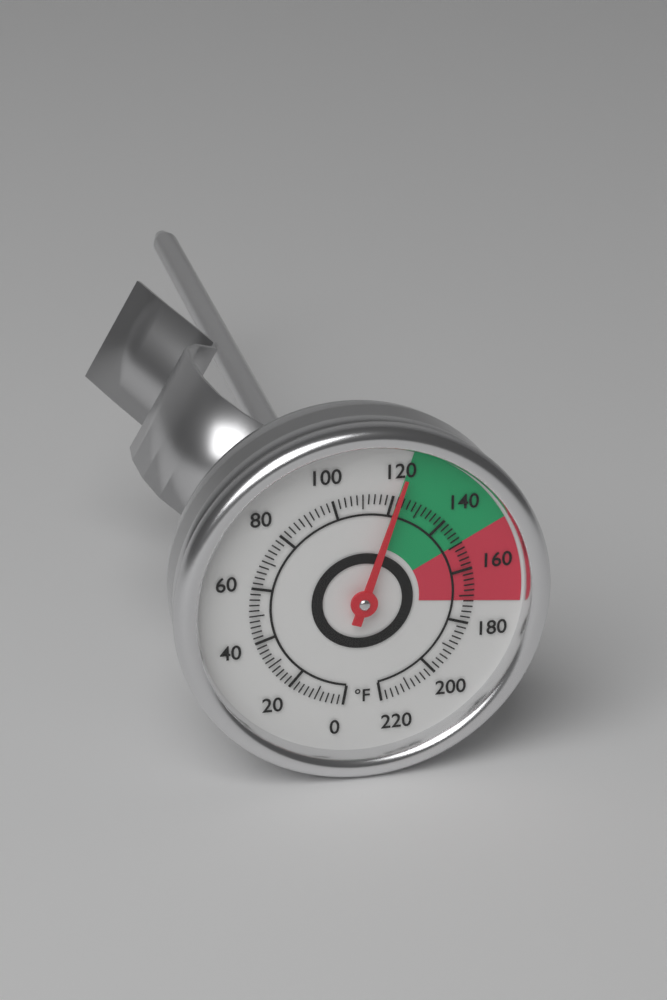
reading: 122 °F
